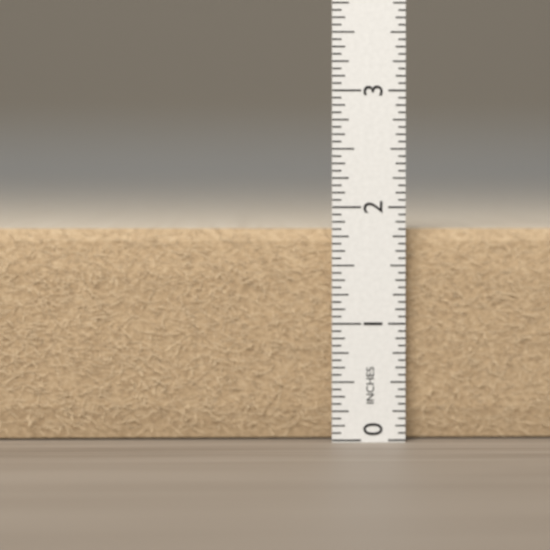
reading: 1.8125 in
